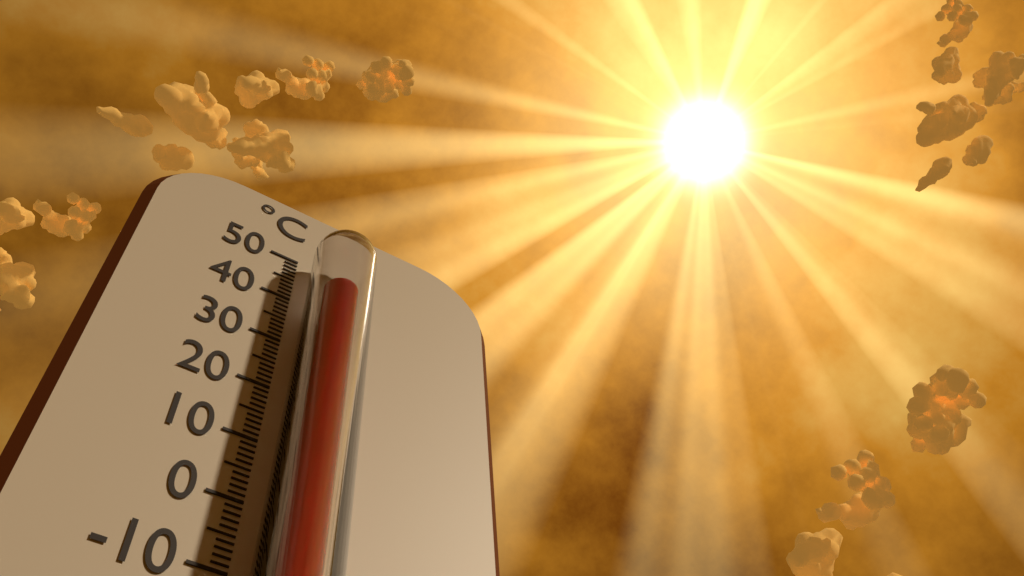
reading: 39 °C
